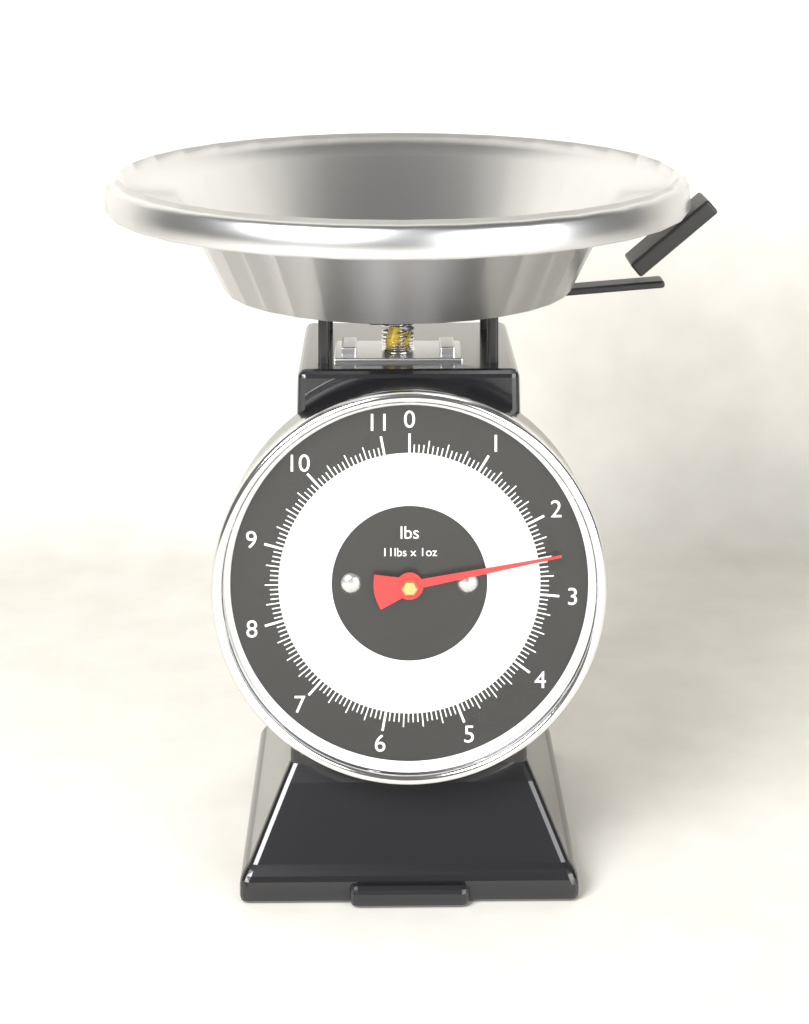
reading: 2.5000 lbs
